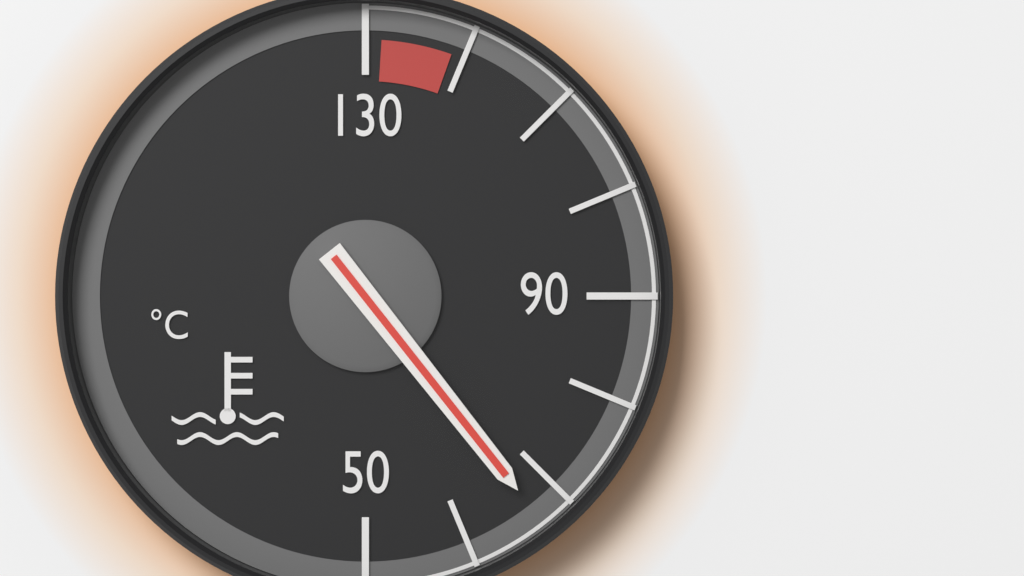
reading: 67 °C
